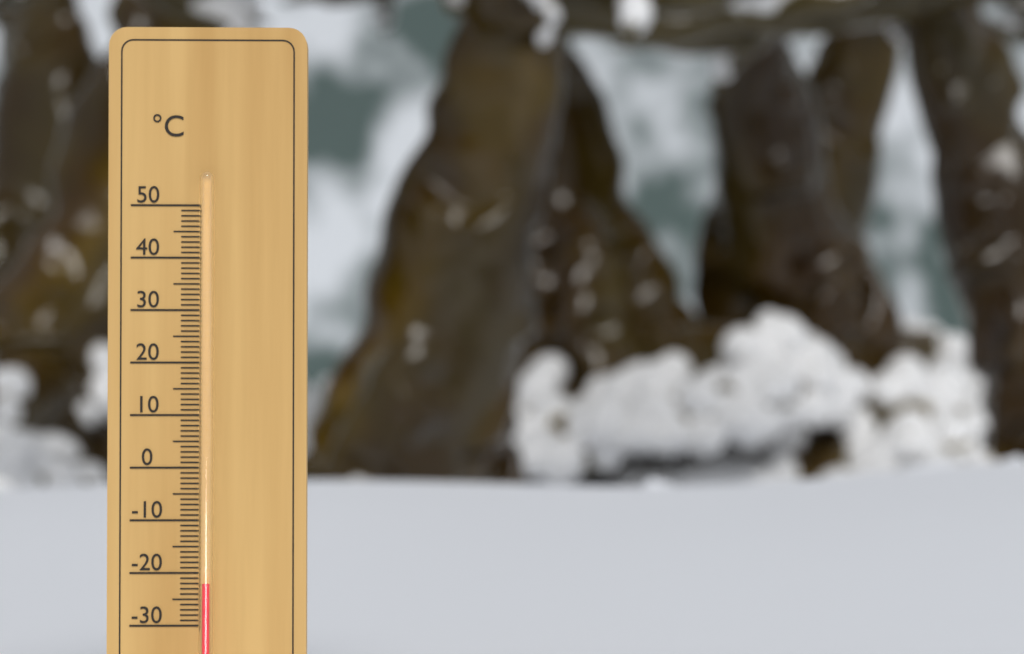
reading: -22 °C
